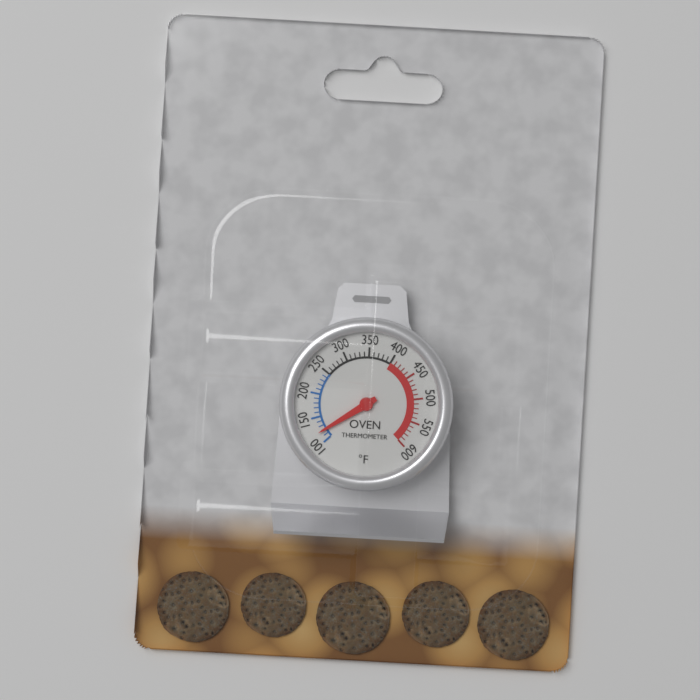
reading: 120 °F
